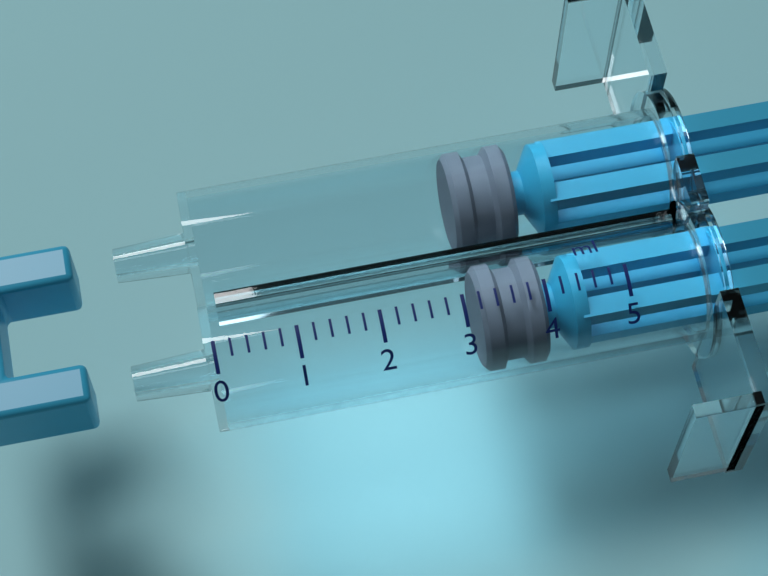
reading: 3.2 ml
